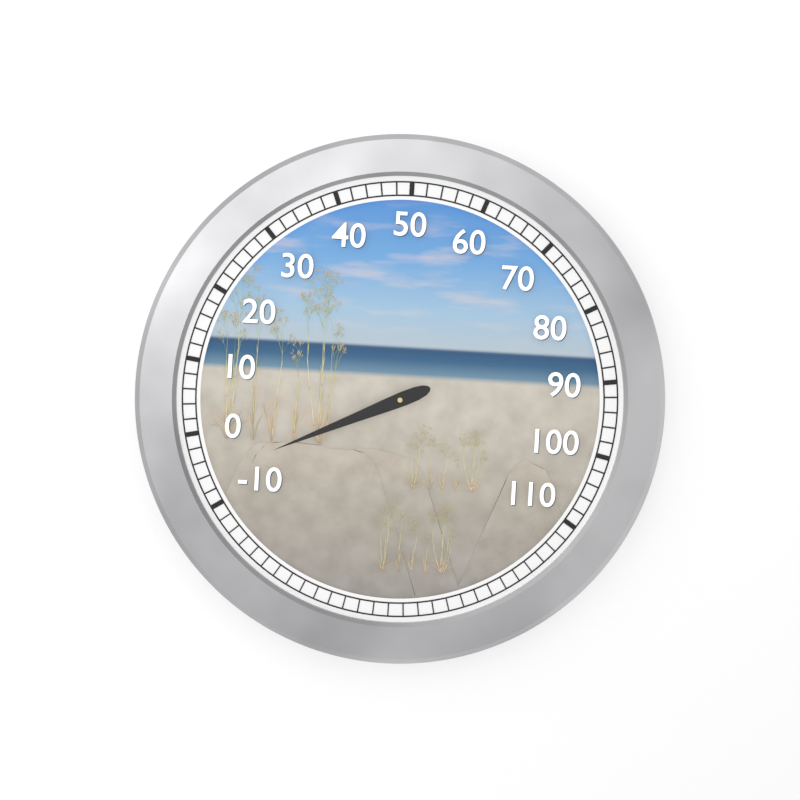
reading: -6 (no unit)
